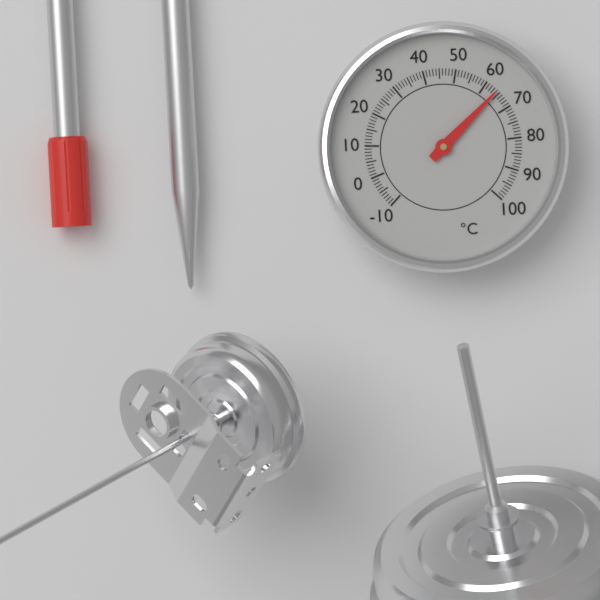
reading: 64 °C
